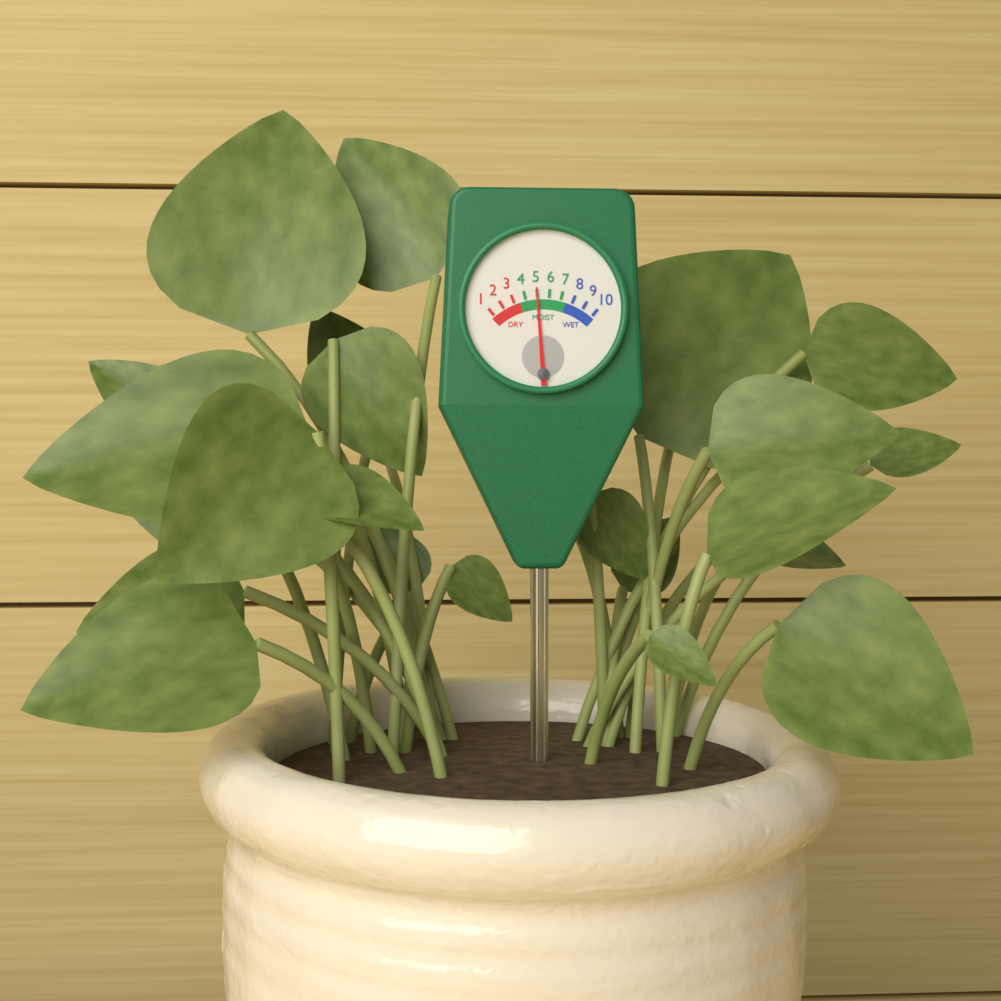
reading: 5 (no unit)
